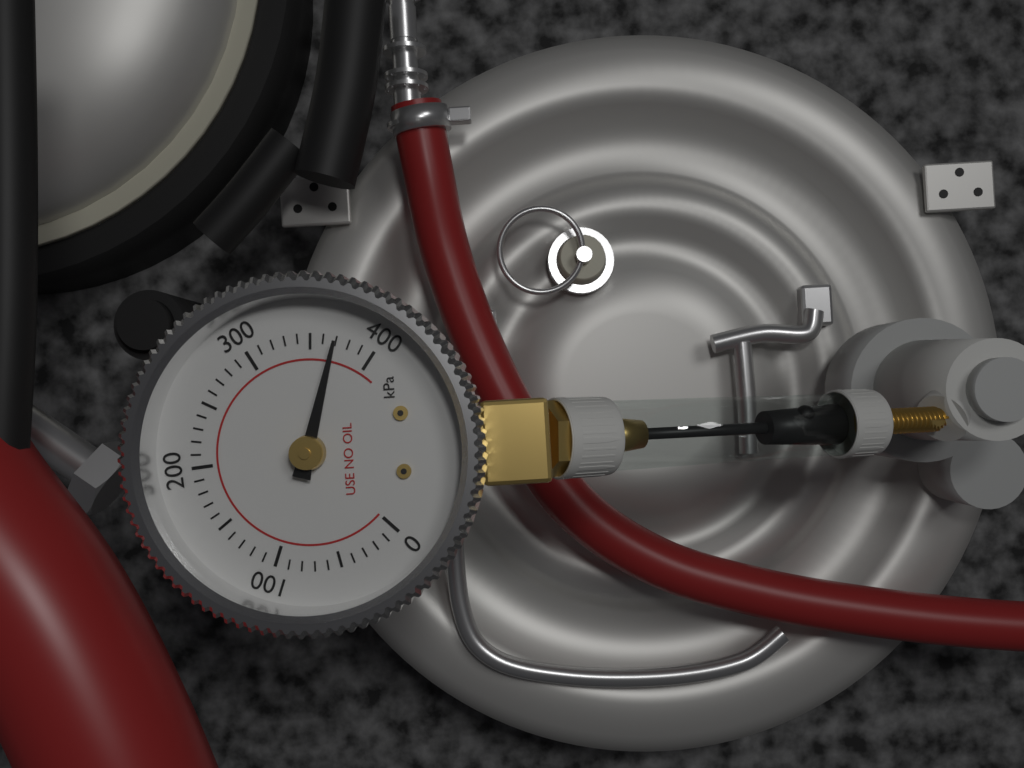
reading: 370 kPa
